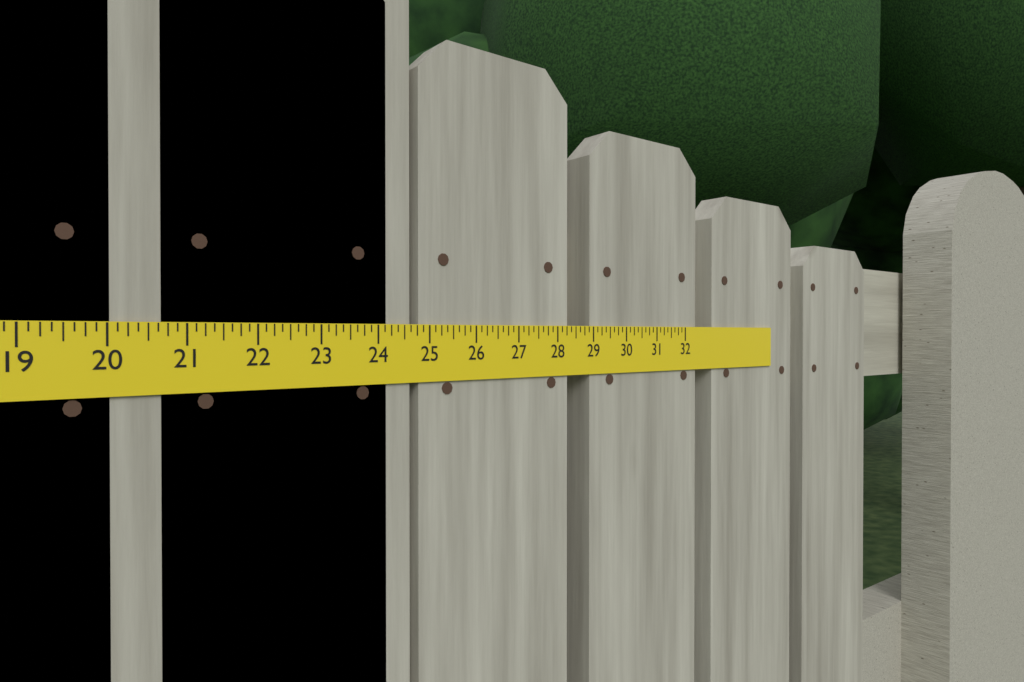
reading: 24.625 in
